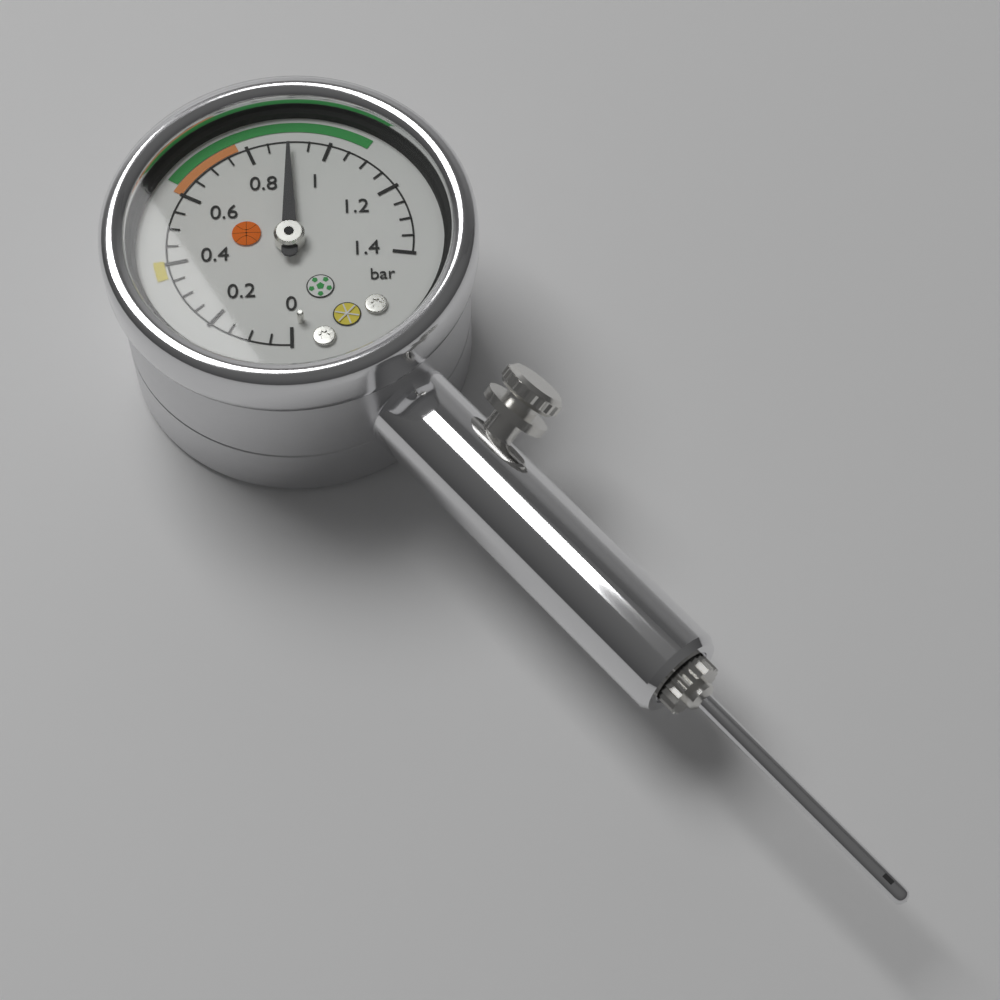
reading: 0.90 bar
